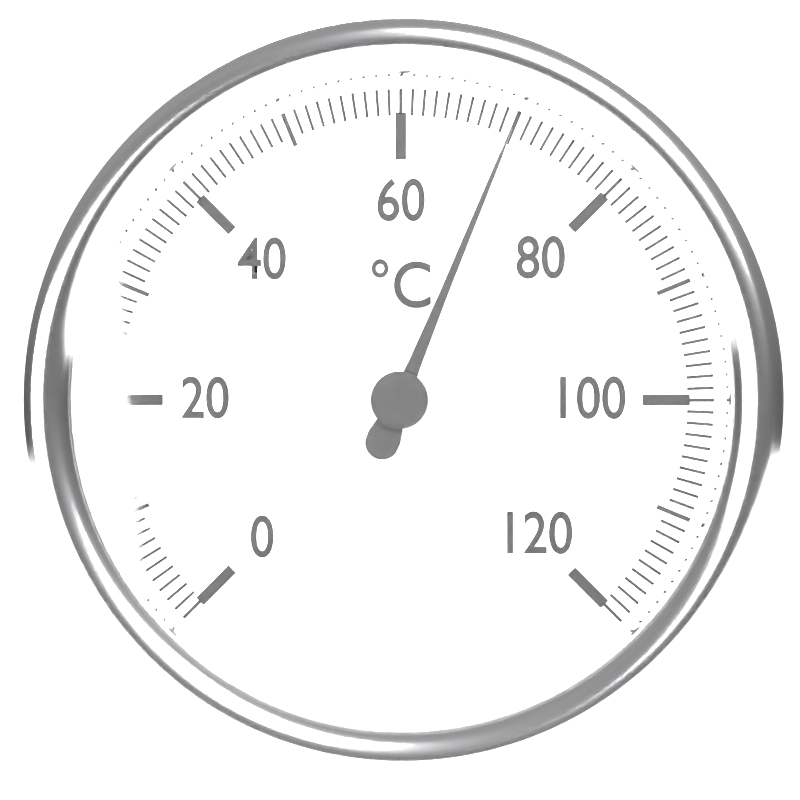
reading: 70 °C
